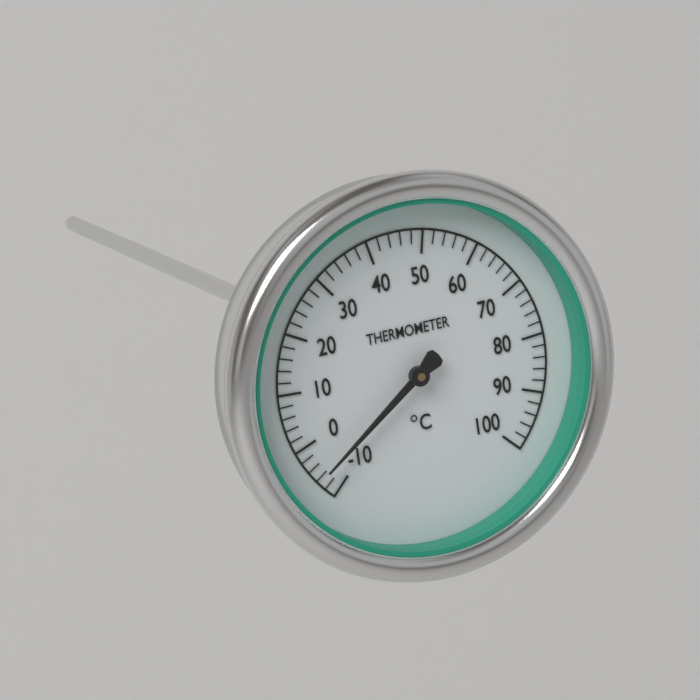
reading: -6 °C
